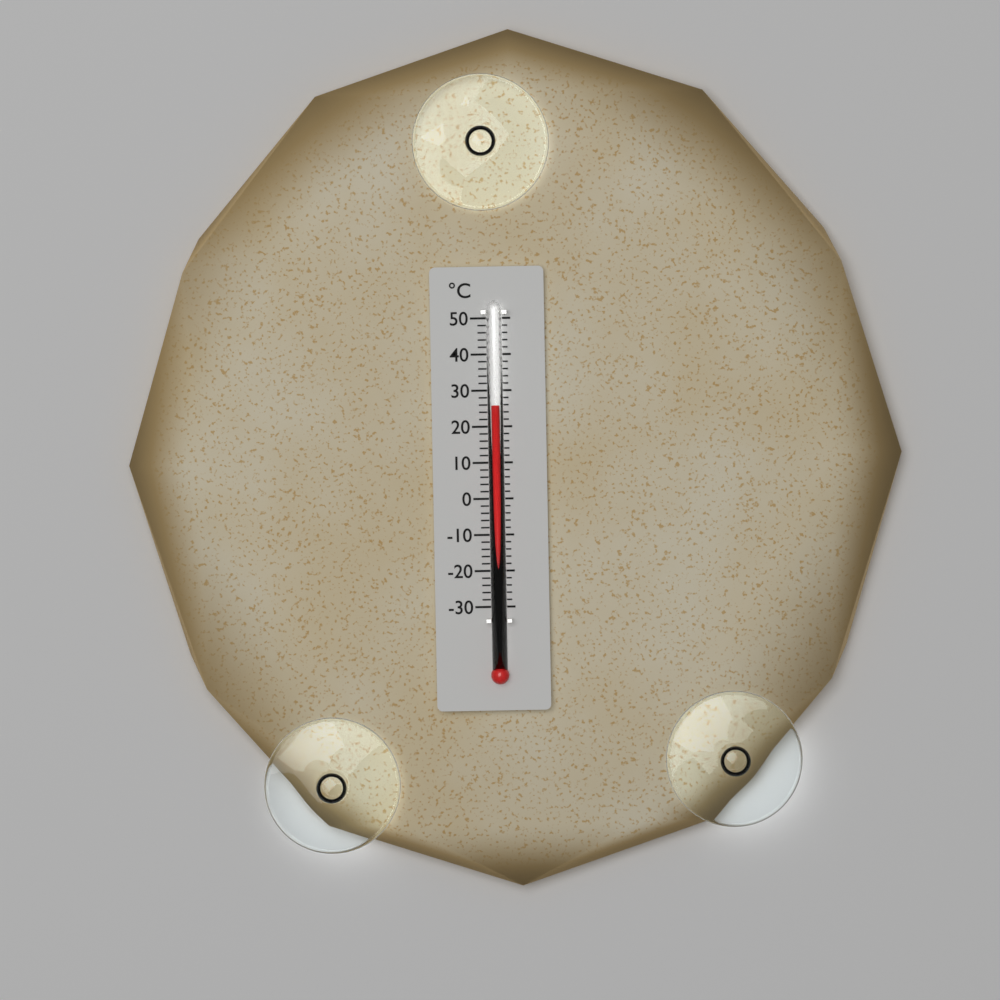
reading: 26 °C
